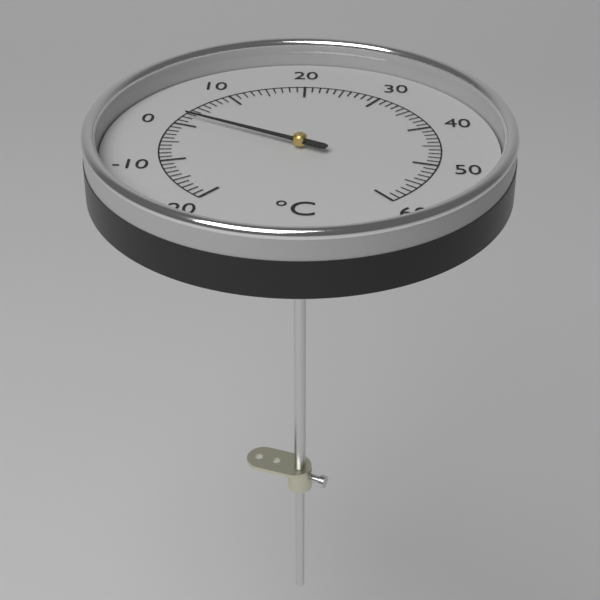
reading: 2 °C
